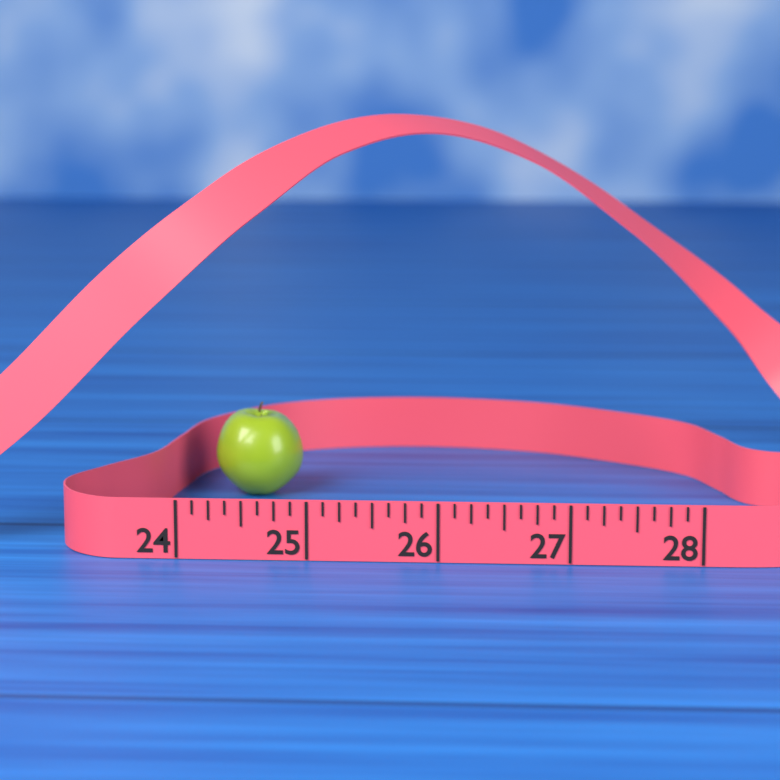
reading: 24.750 (no unit)
